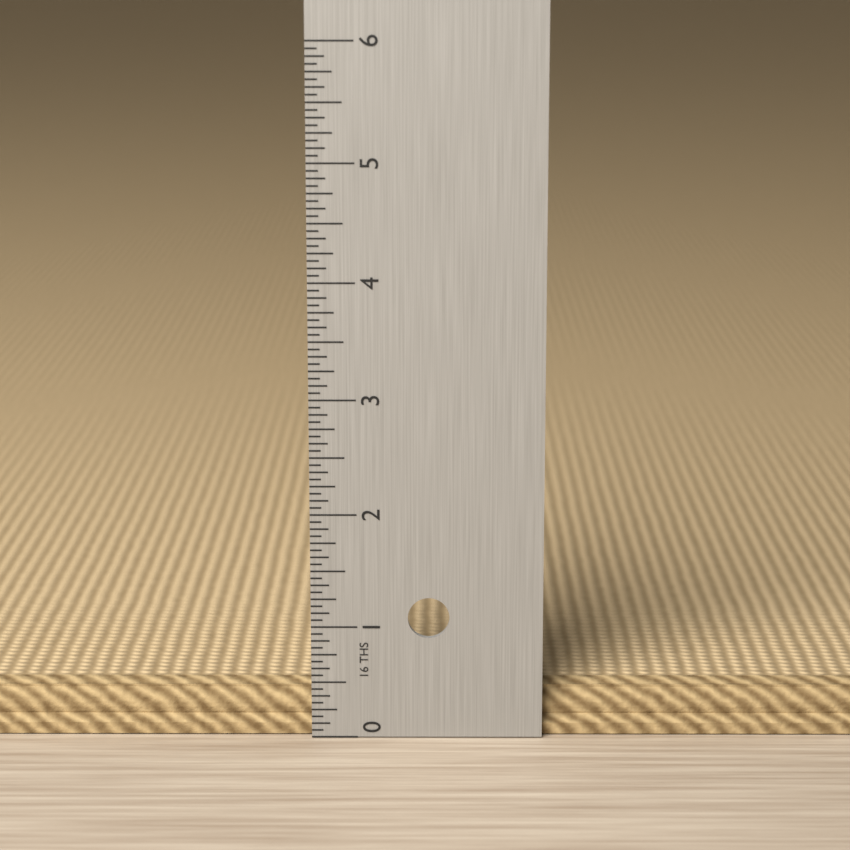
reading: 0.4375 in
